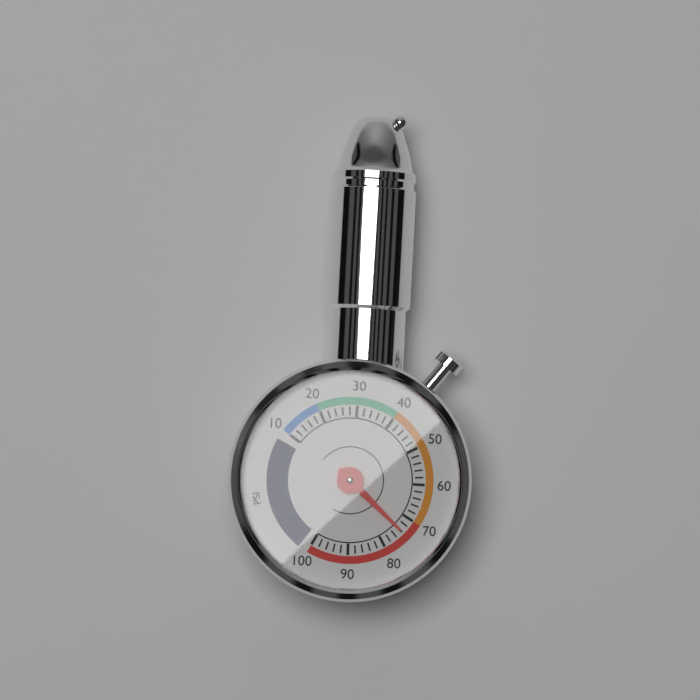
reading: 74 psi
